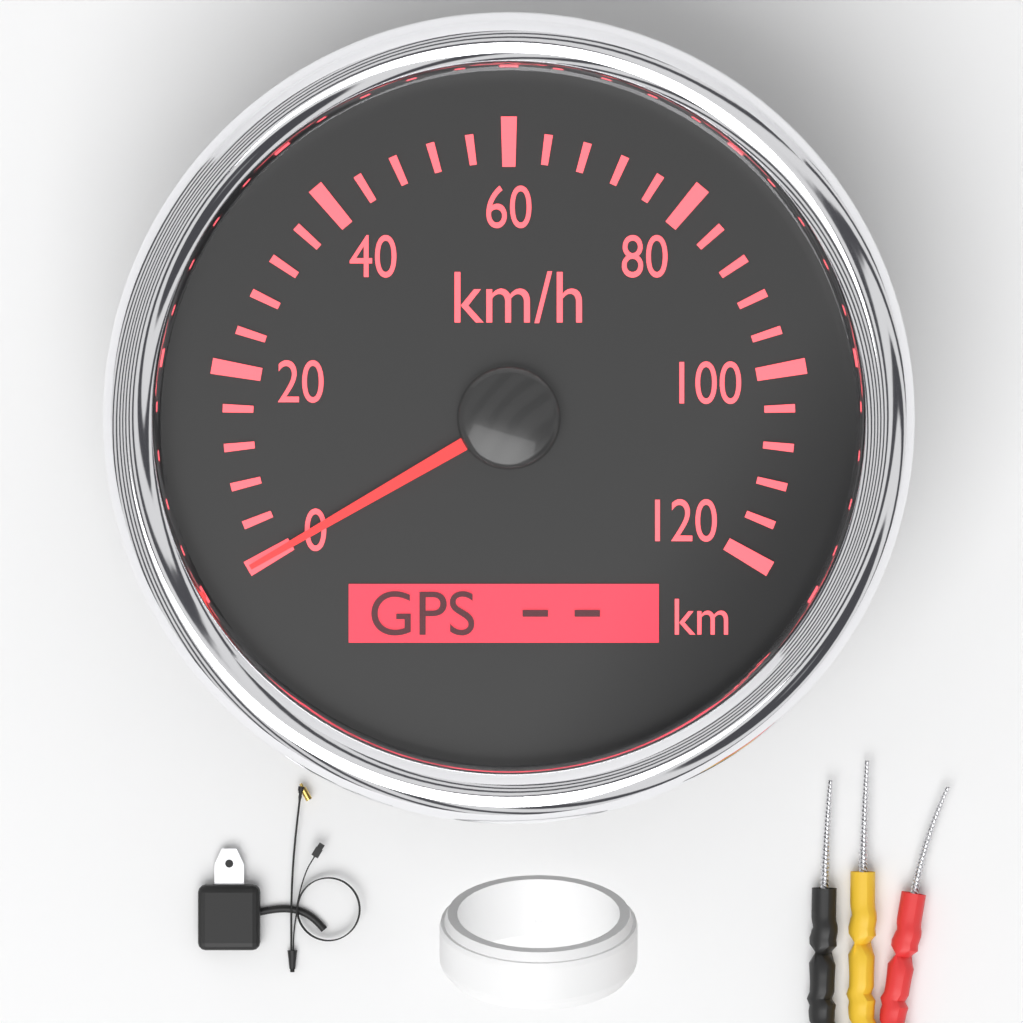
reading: 0 km/h
